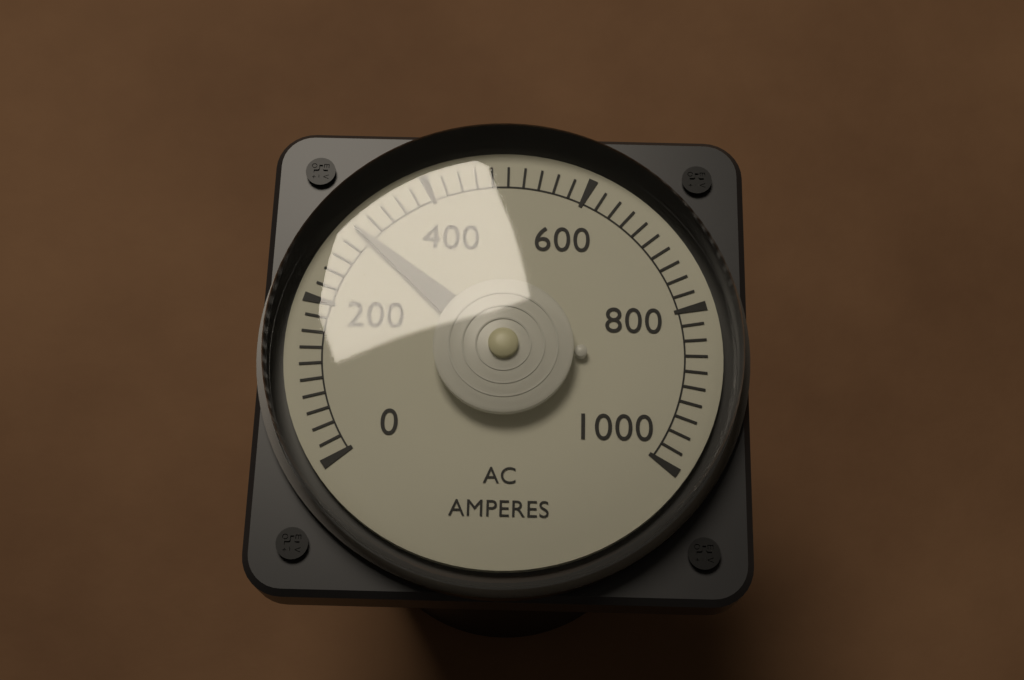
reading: 300 A
